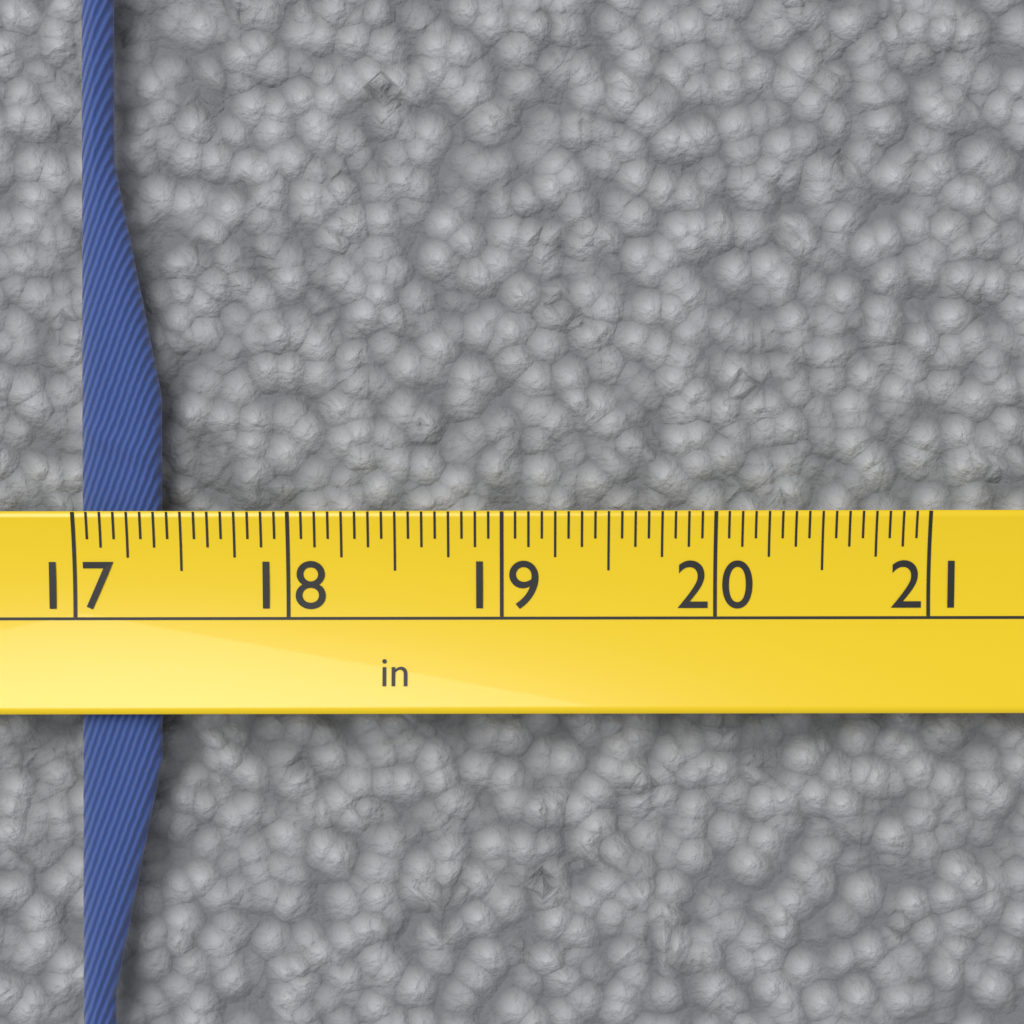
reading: 17.3750 in
